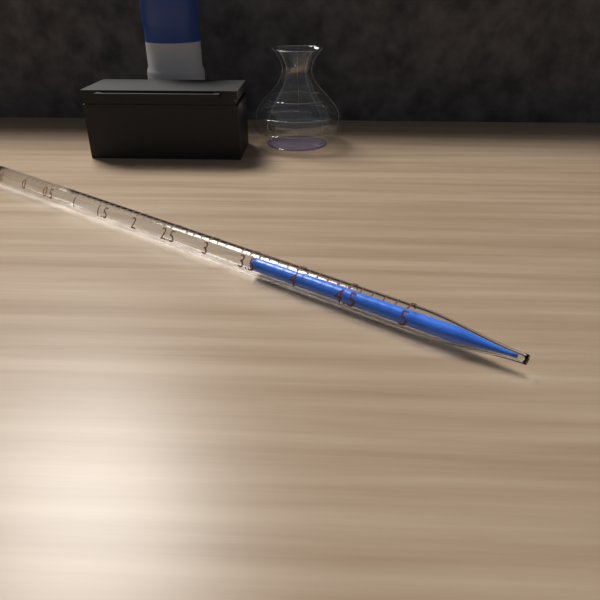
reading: 3.5 ml
